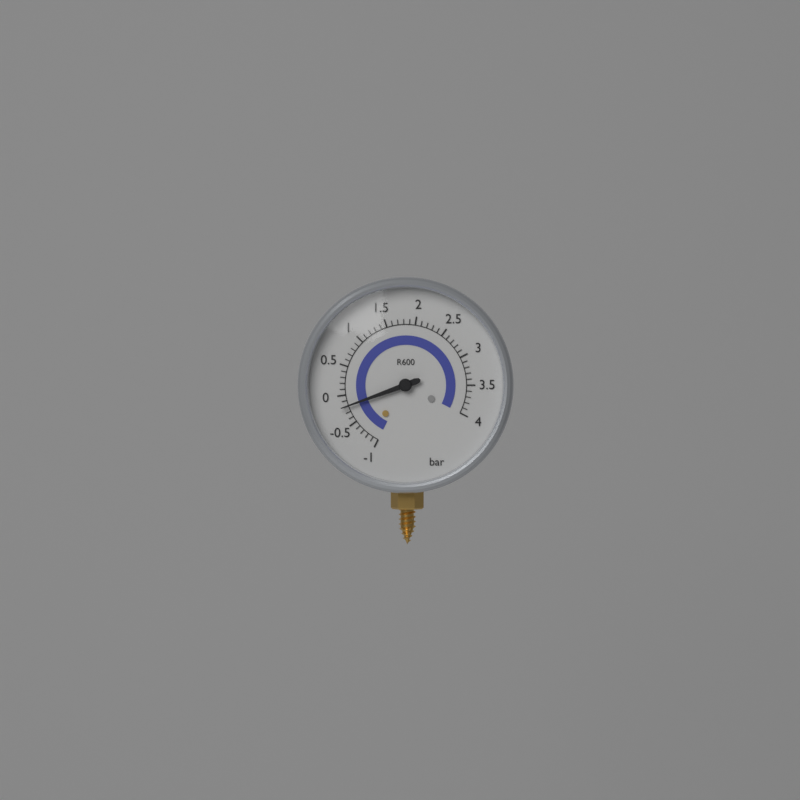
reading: -0.2 bar
